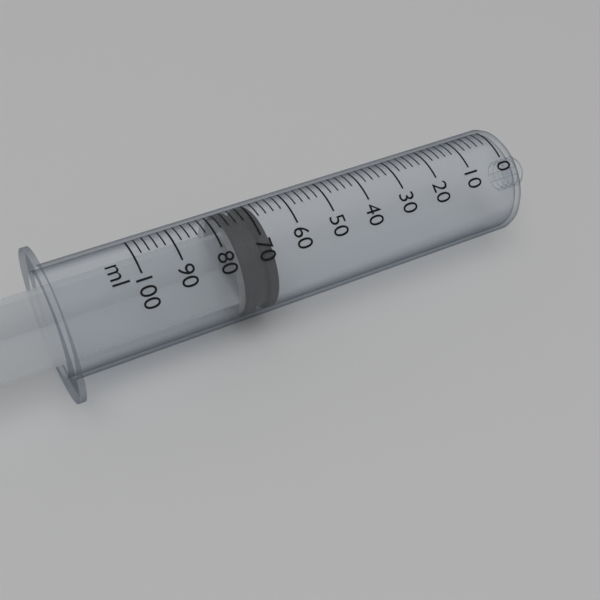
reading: 68 ml
